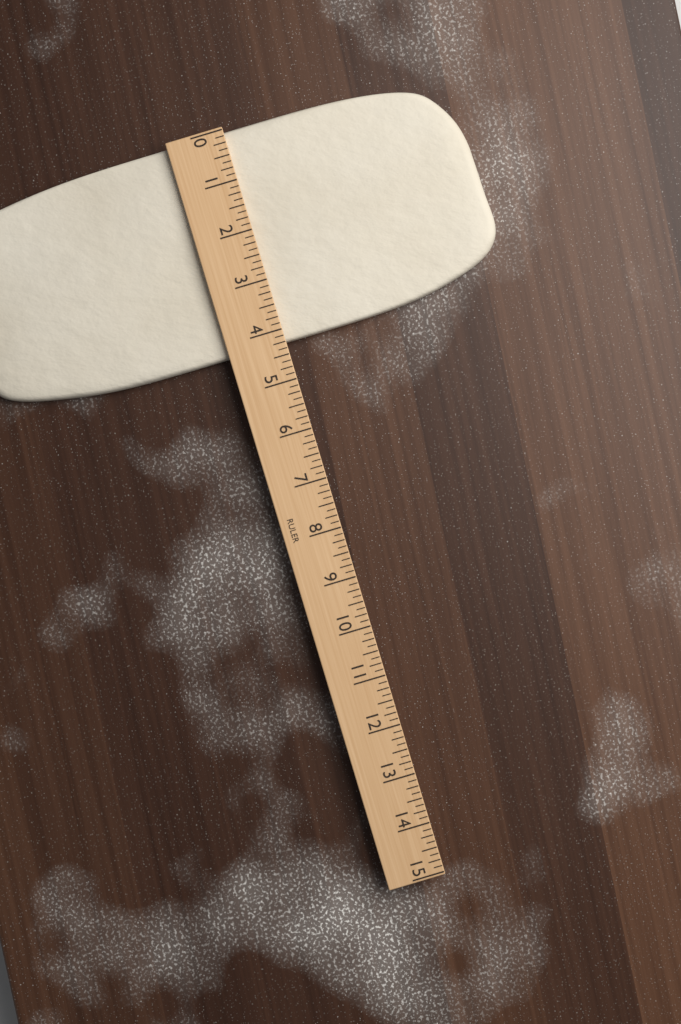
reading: 4.250 (no unit)
